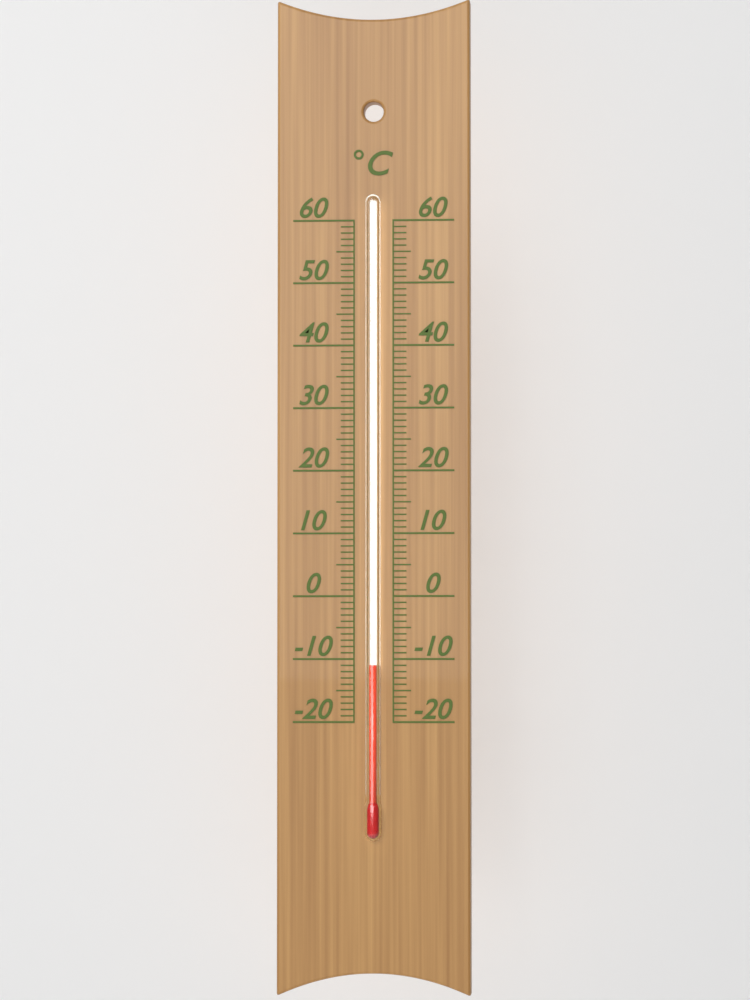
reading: -11 °C
